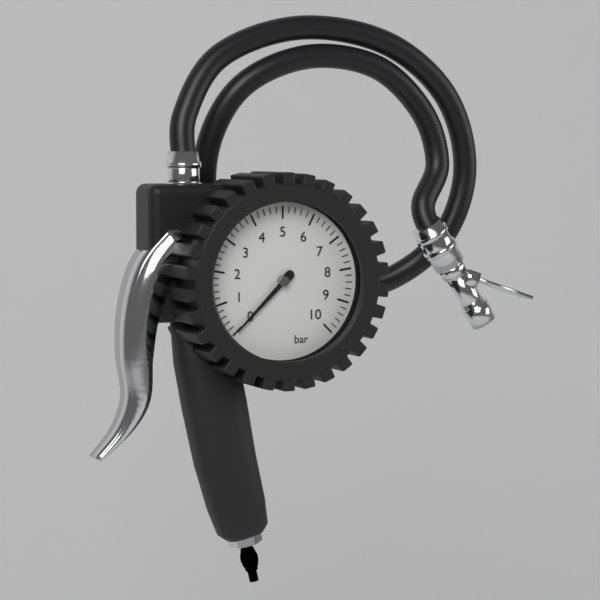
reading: 0.0 bar
